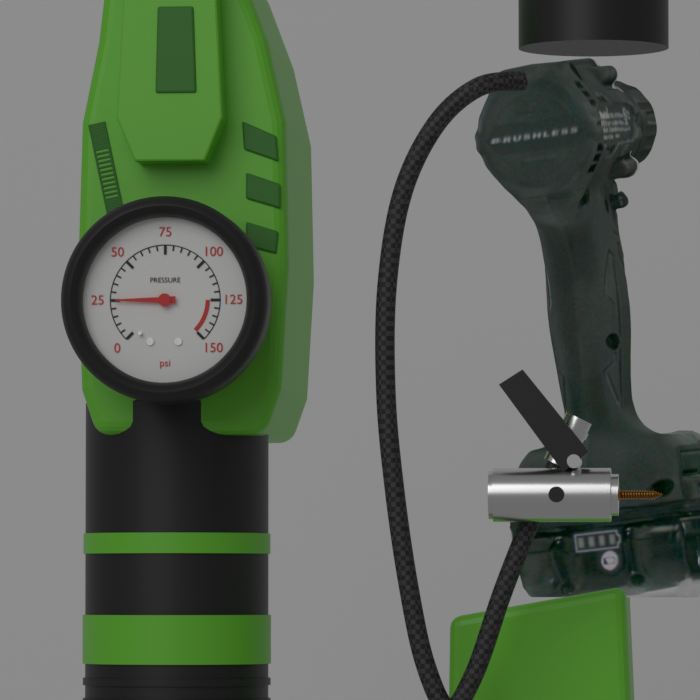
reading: 25 psi
